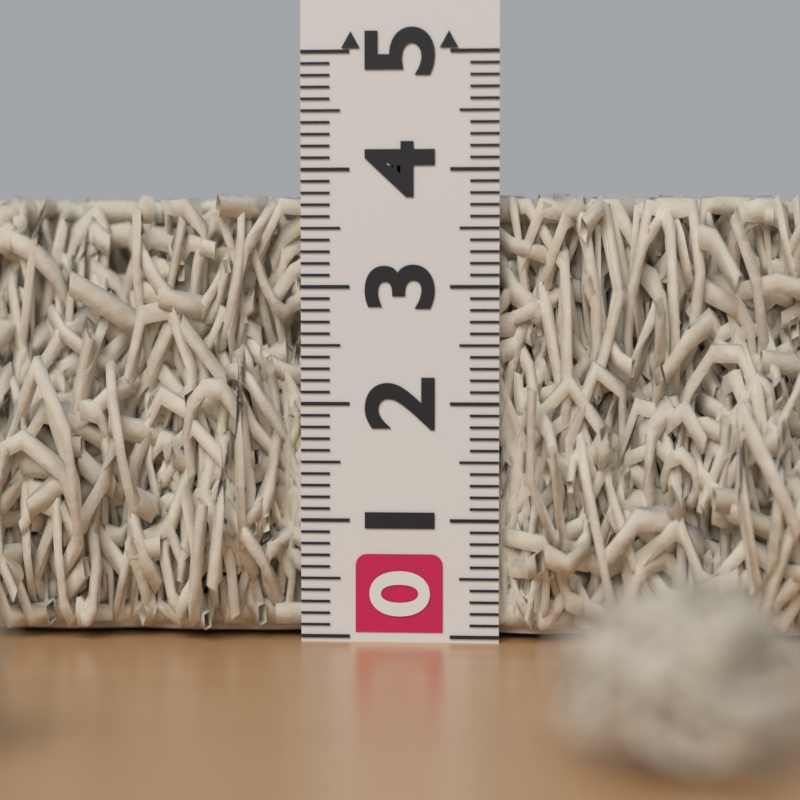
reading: 3.8 (no unit)
